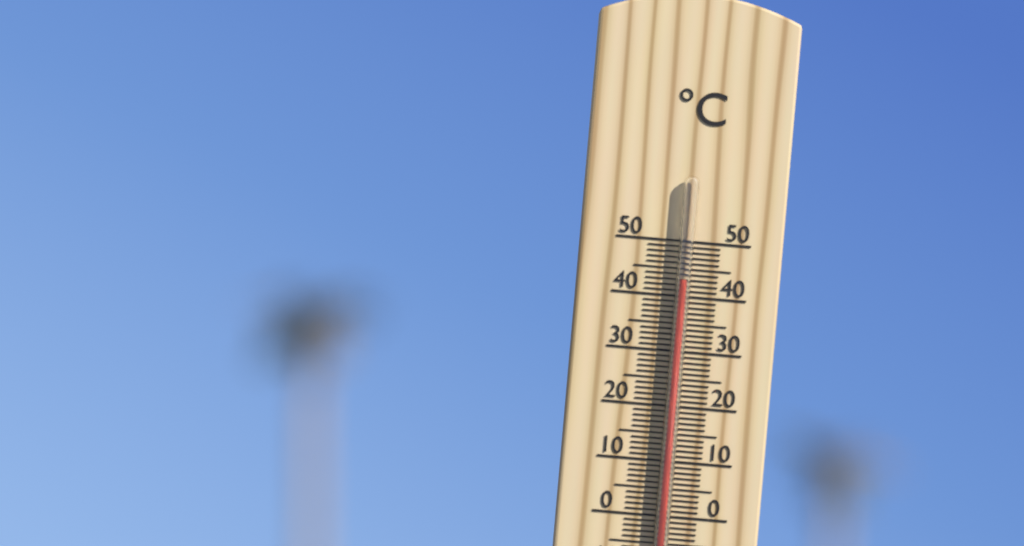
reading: 43 °C
